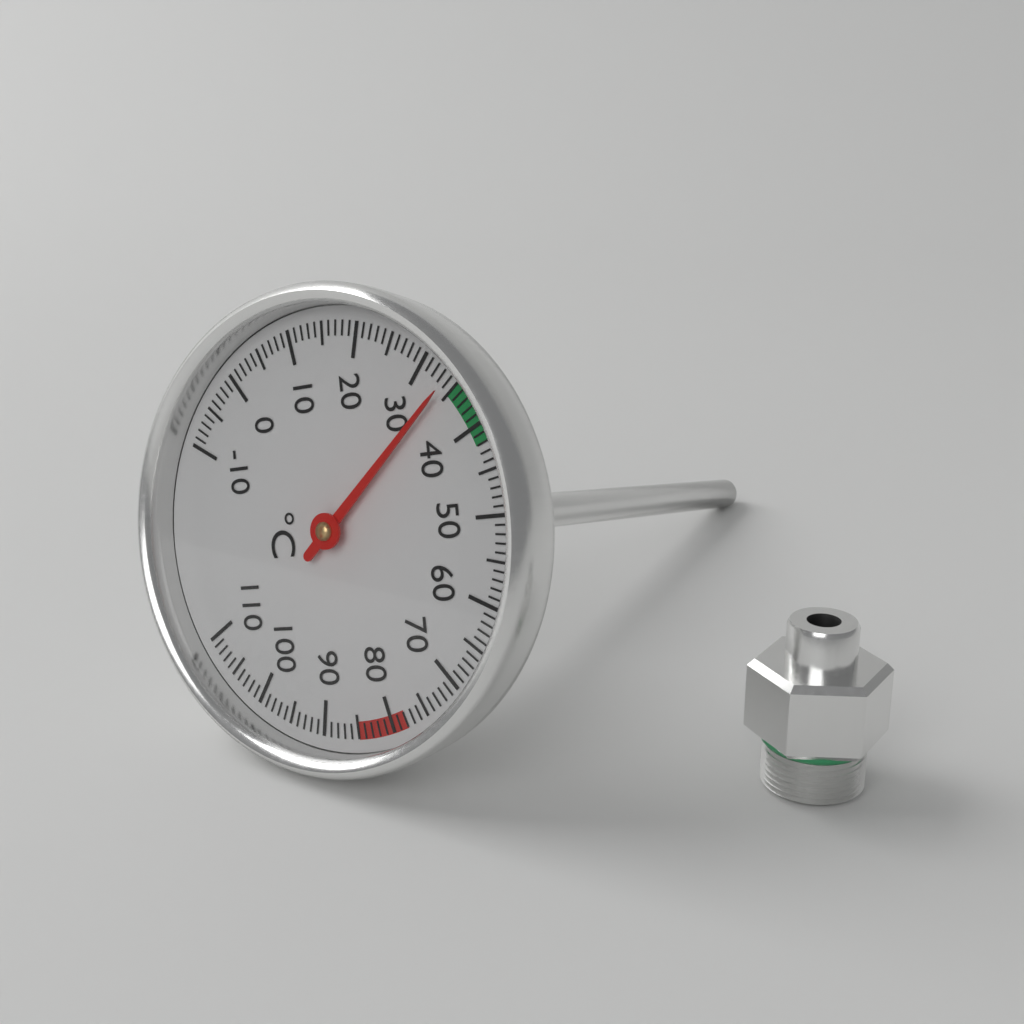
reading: 34 °C
